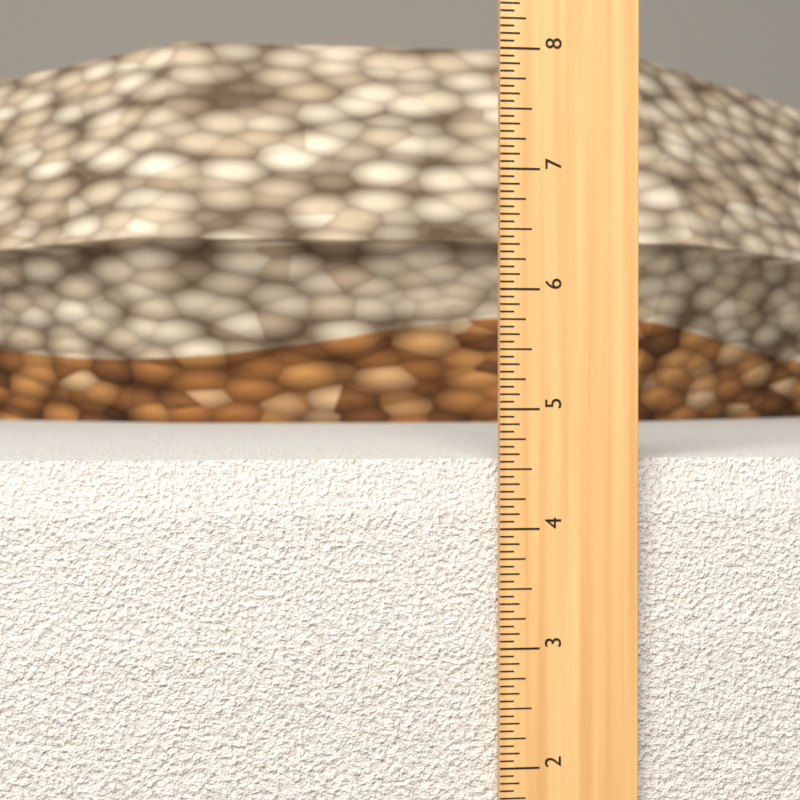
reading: 4.5625 in
